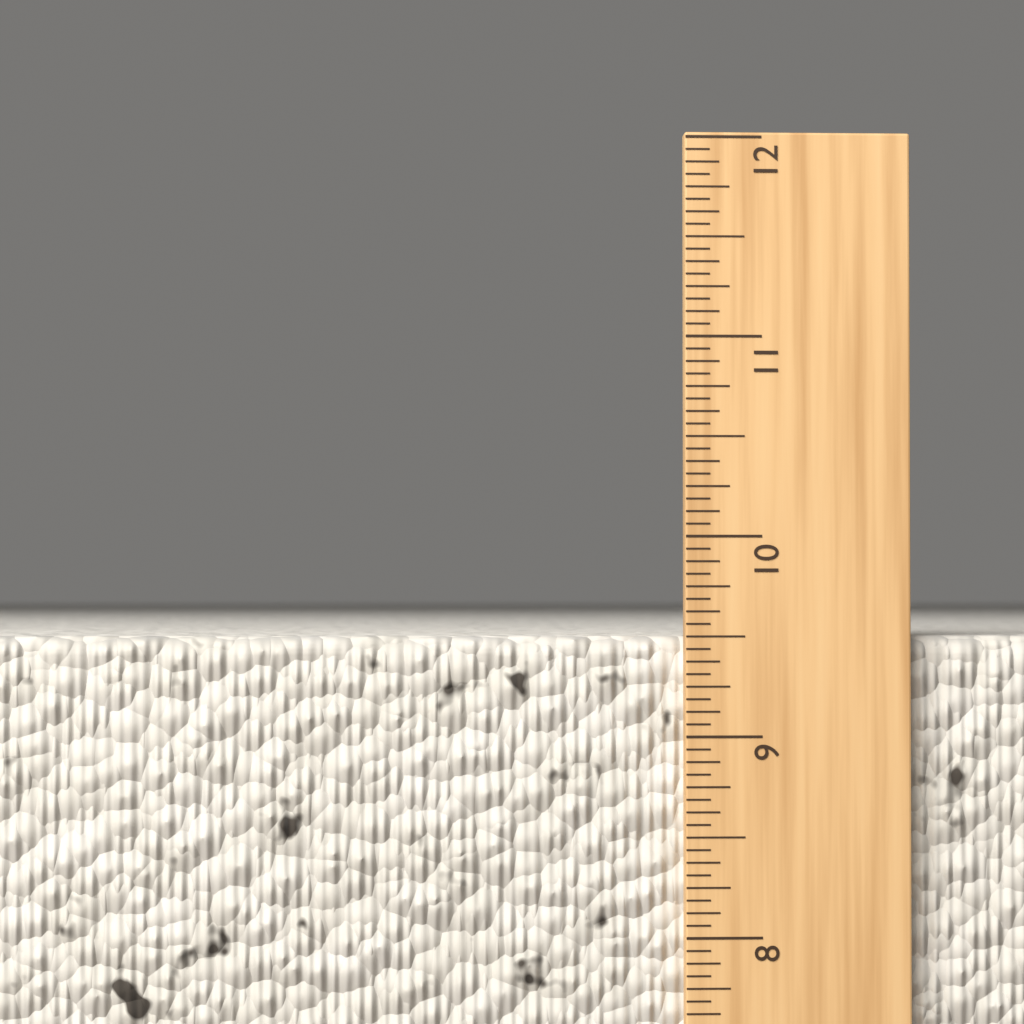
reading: 9.5000 in
